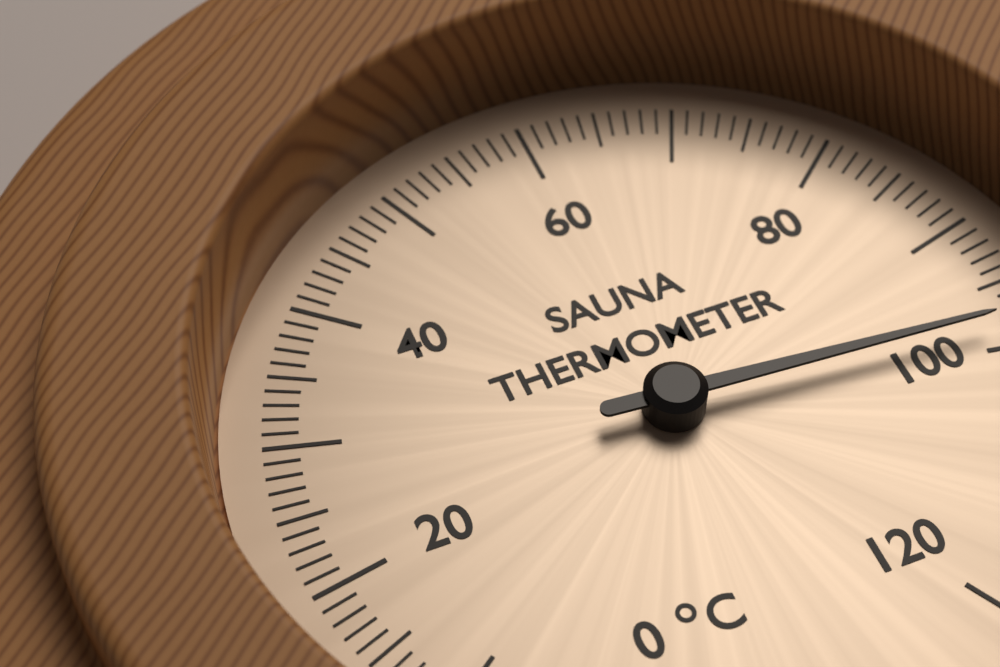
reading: 98 °C
